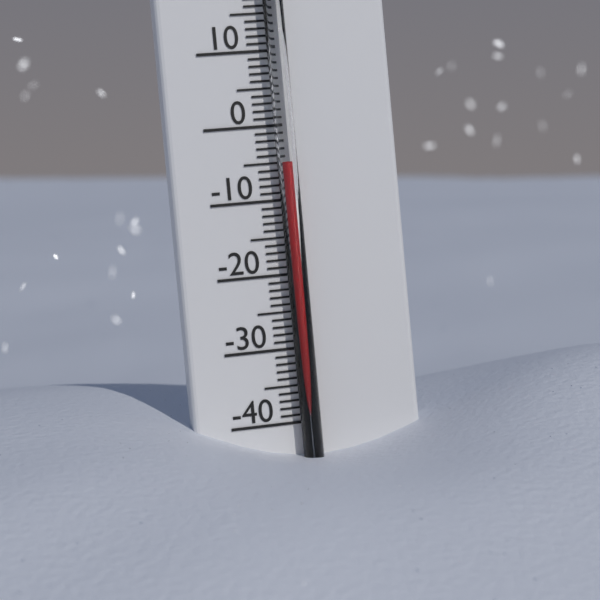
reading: -5 °C
